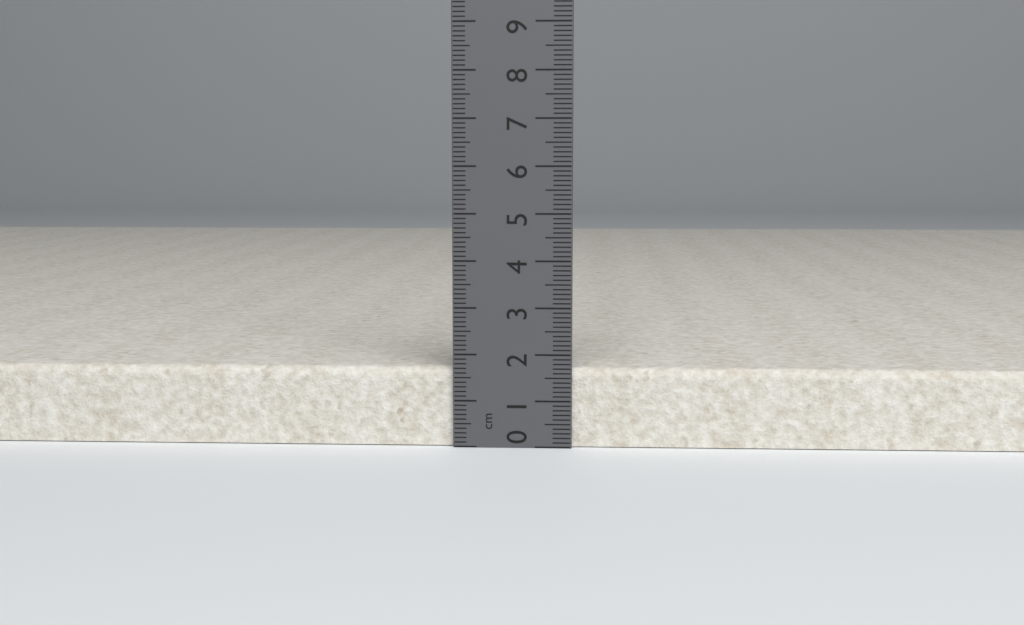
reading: 1.7 cm
